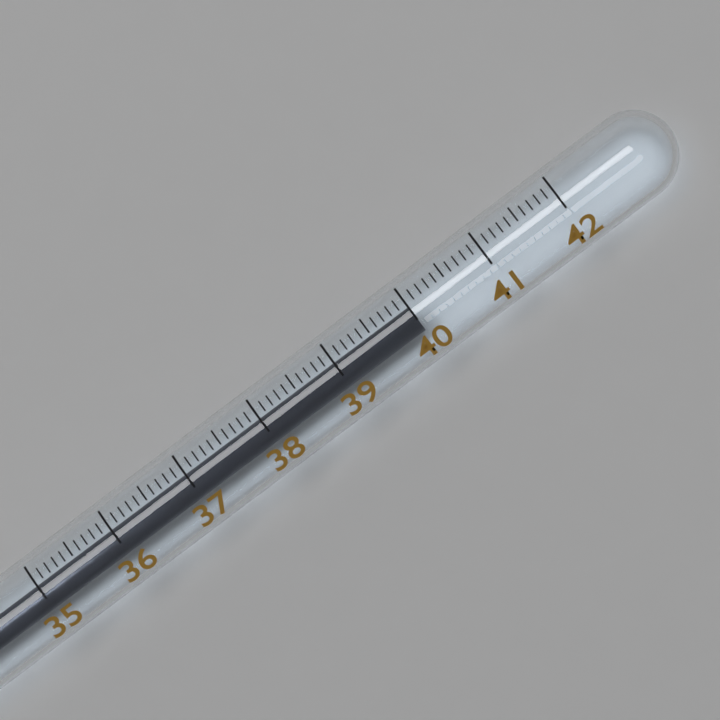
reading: 40.0 (no unit)
